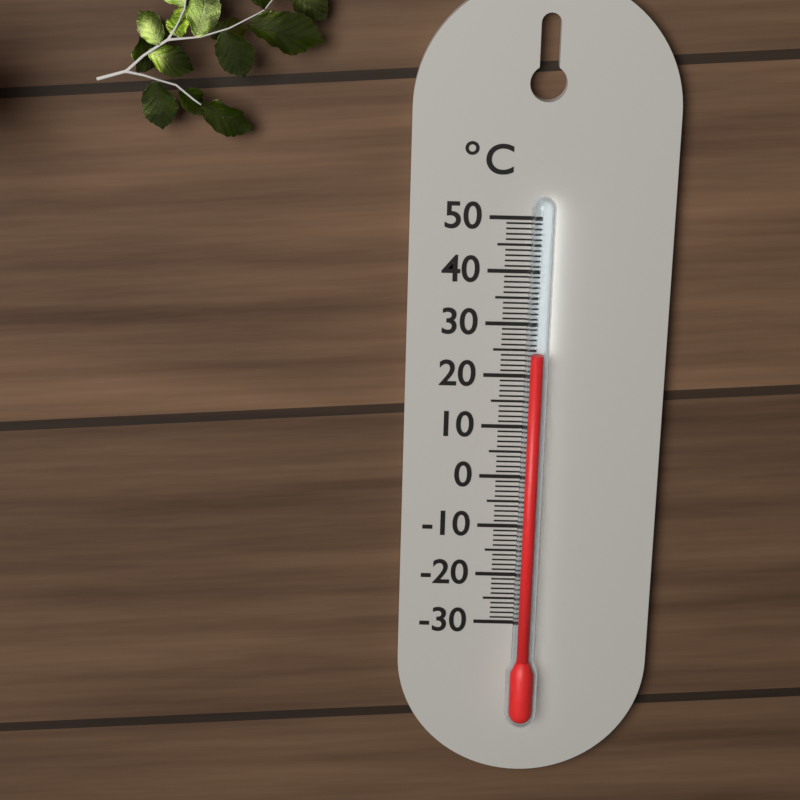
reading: 25 °C
